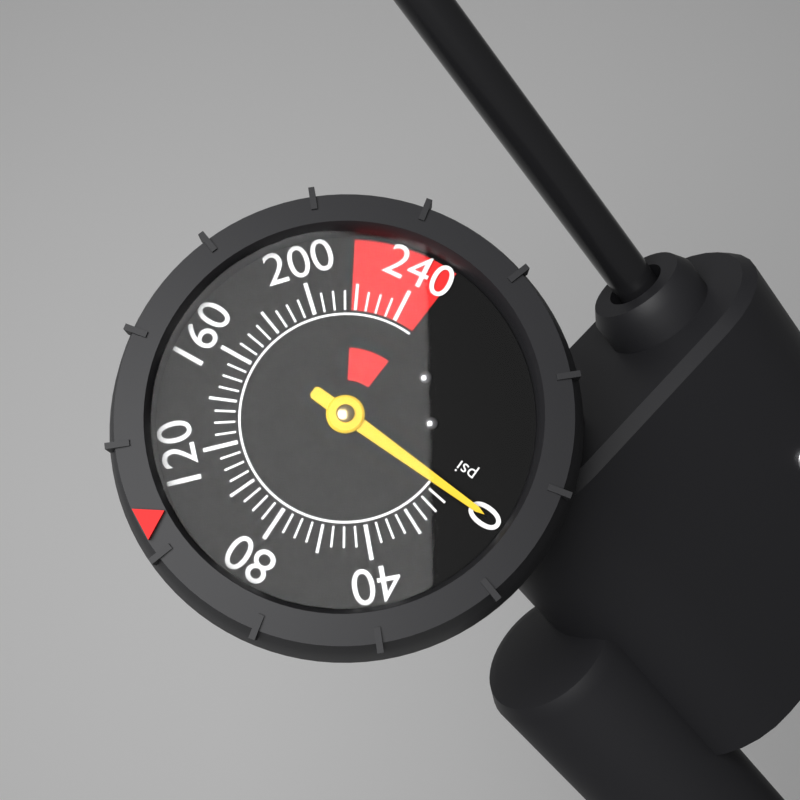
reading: 0 psi
